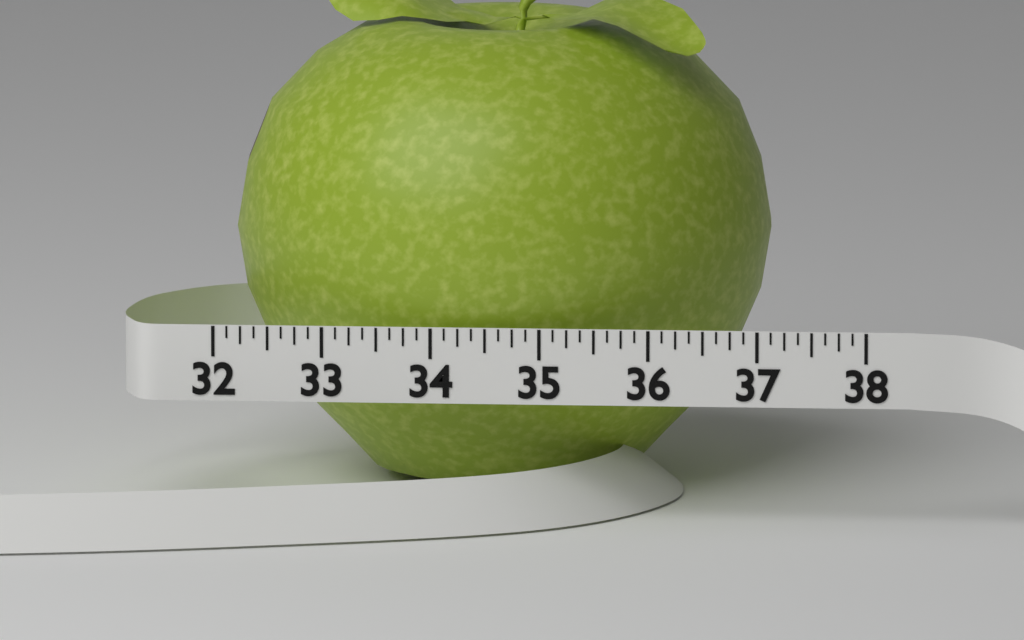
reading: 37.000 (no unit)
